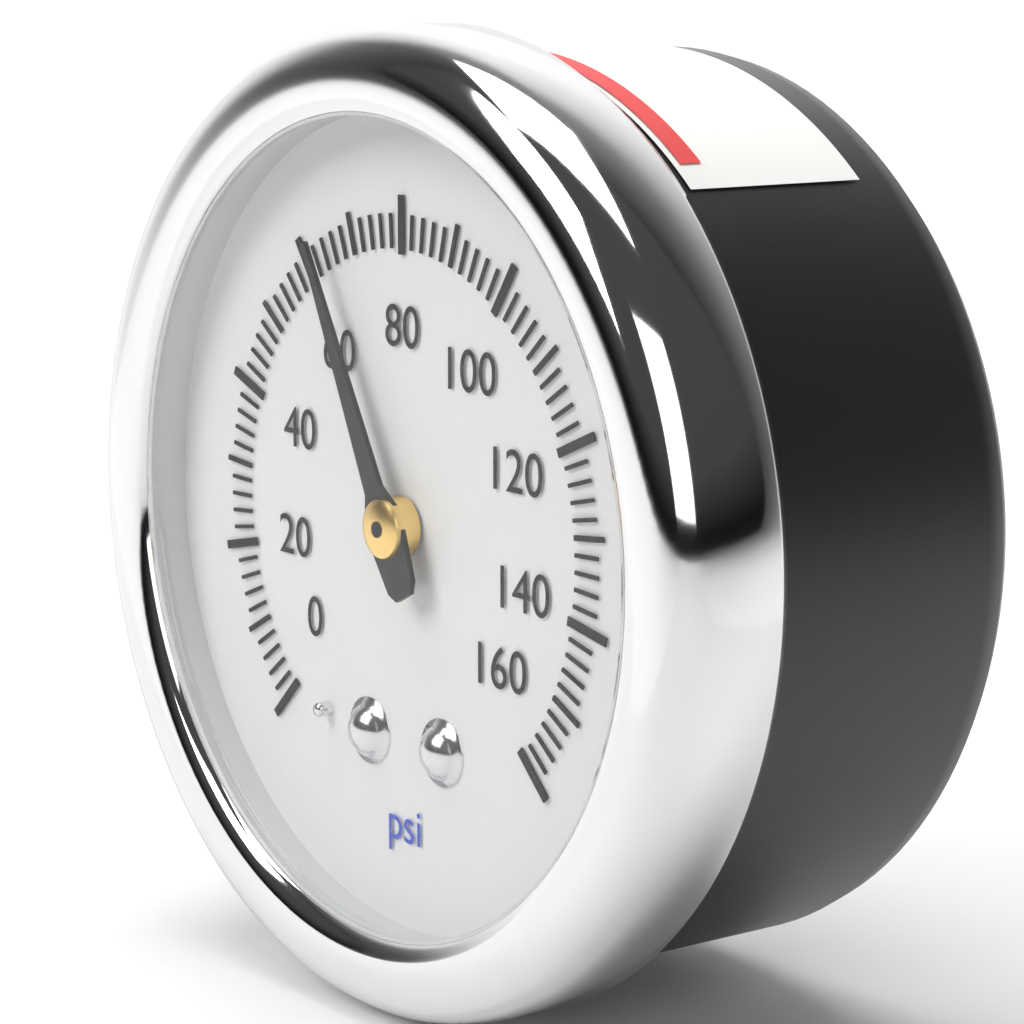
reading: 64 psi
